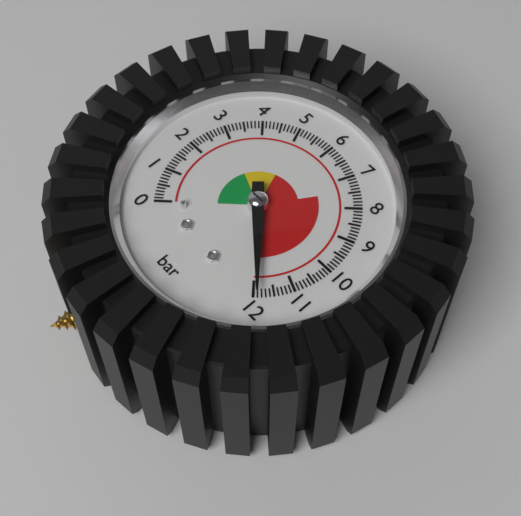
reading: 11.9 bar
